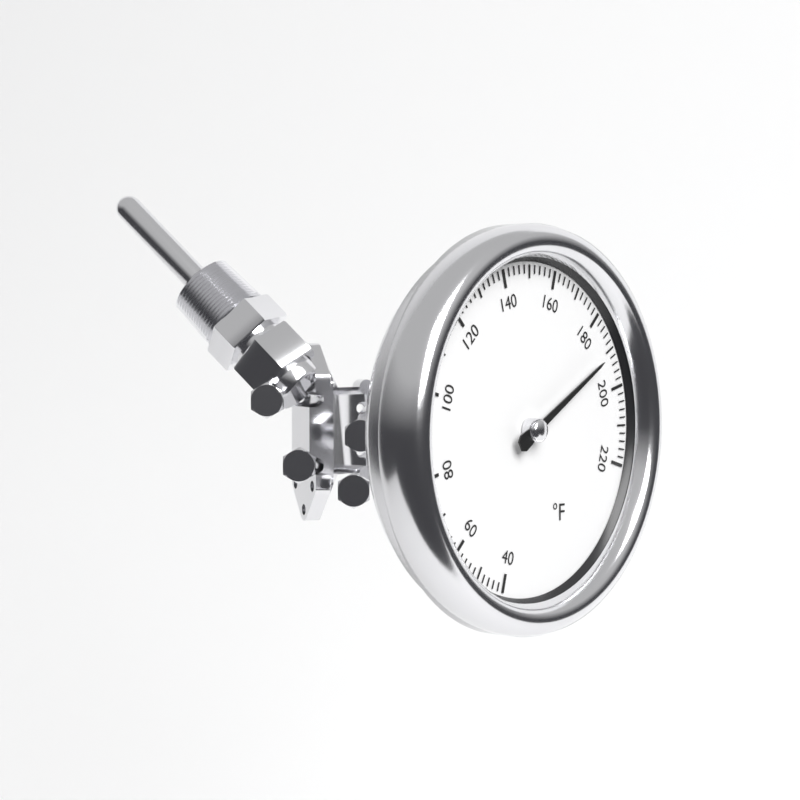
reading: 190 °F
